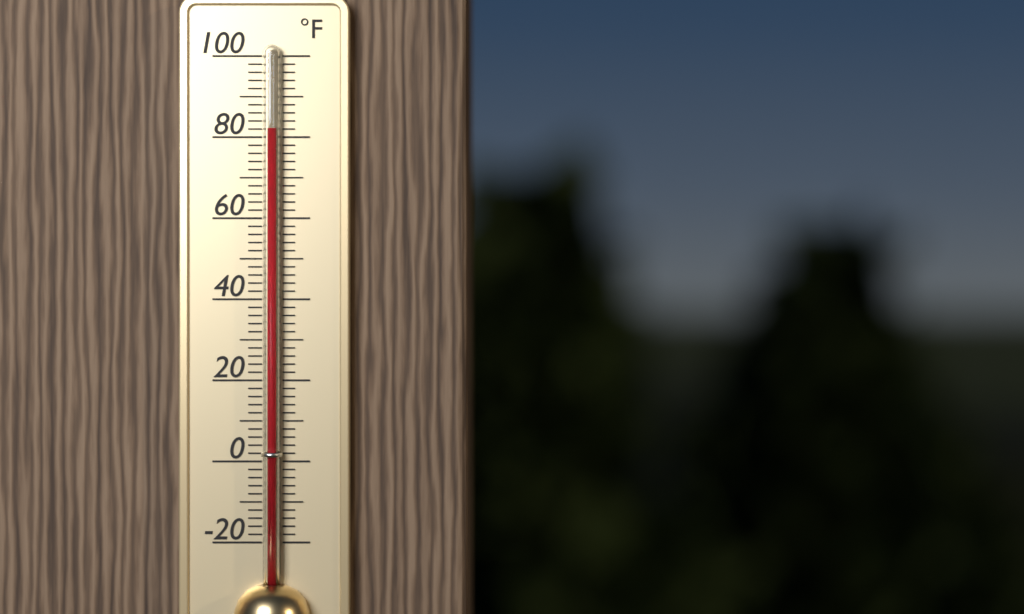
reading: 82 °F
